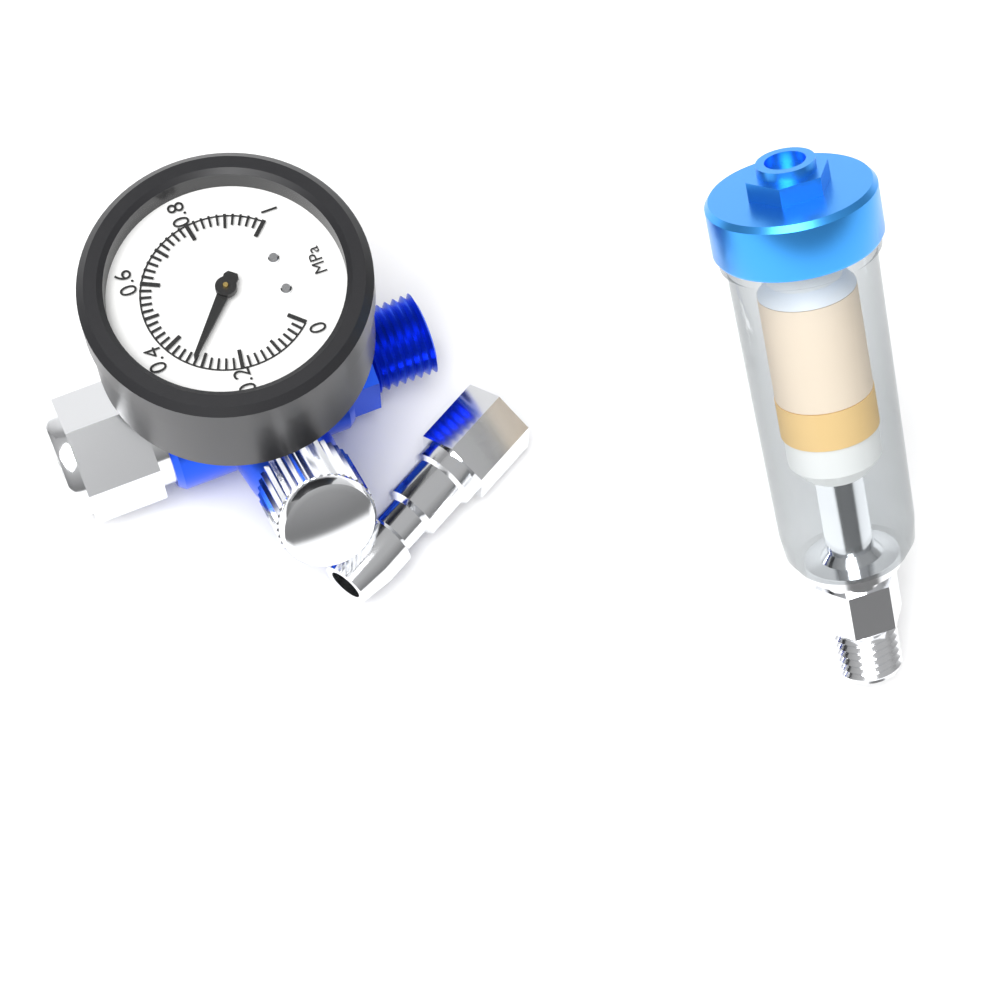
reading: 0.32 MPa
